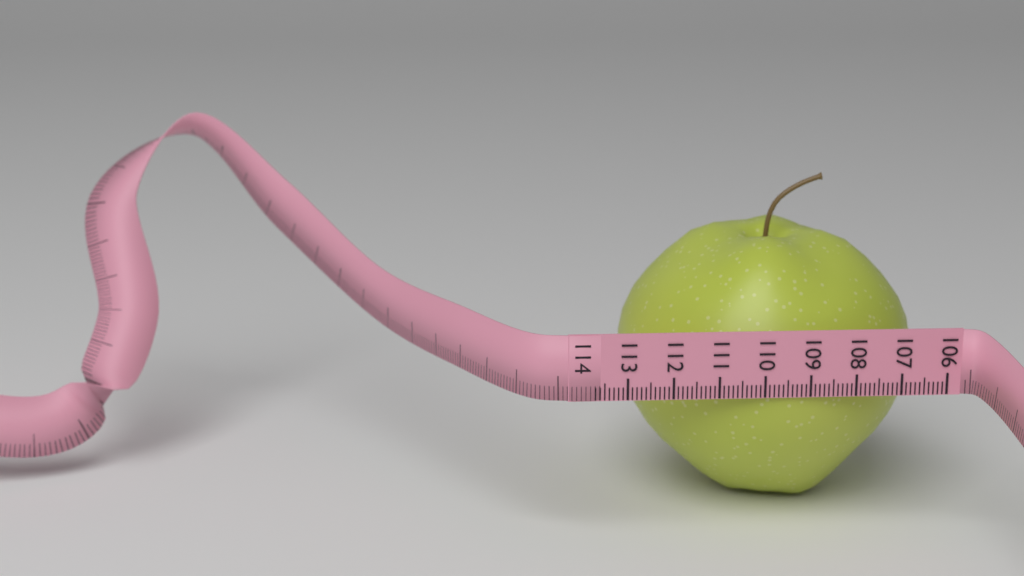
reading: 112.8 (no unit)
